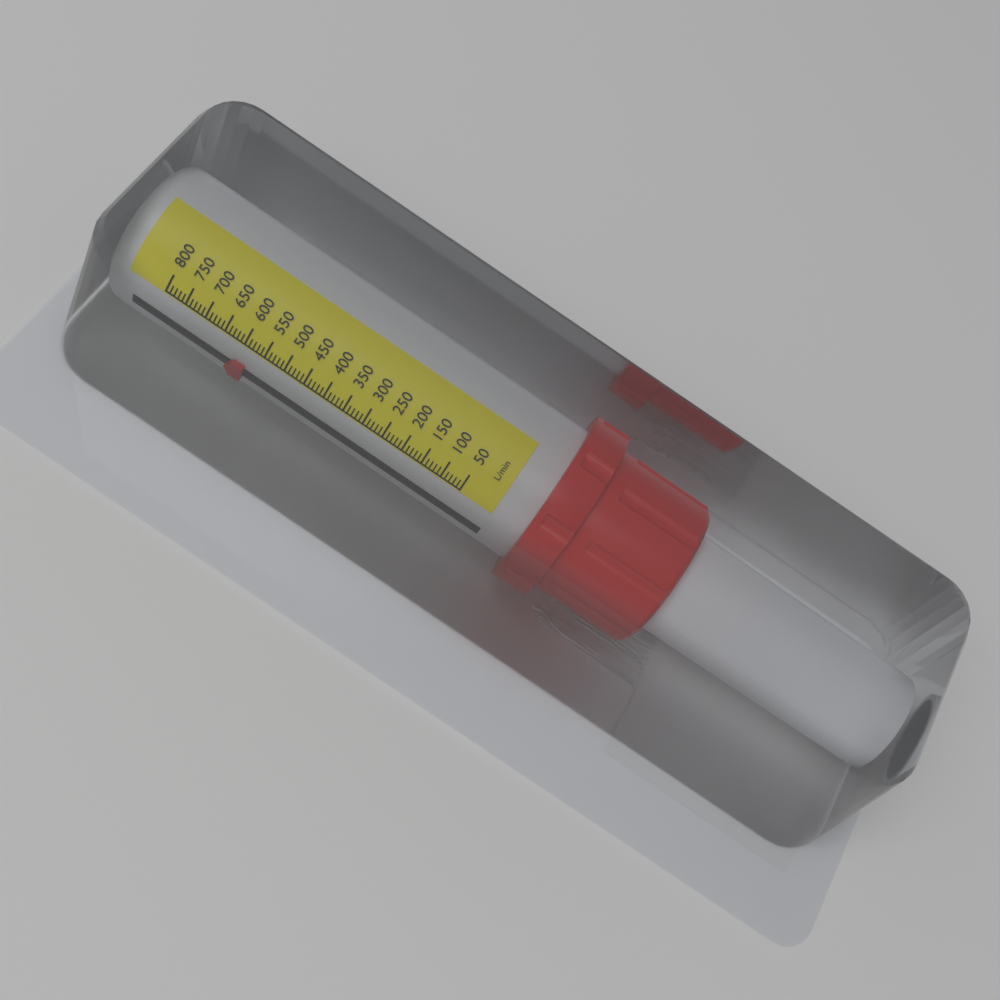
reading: 580 L/min
